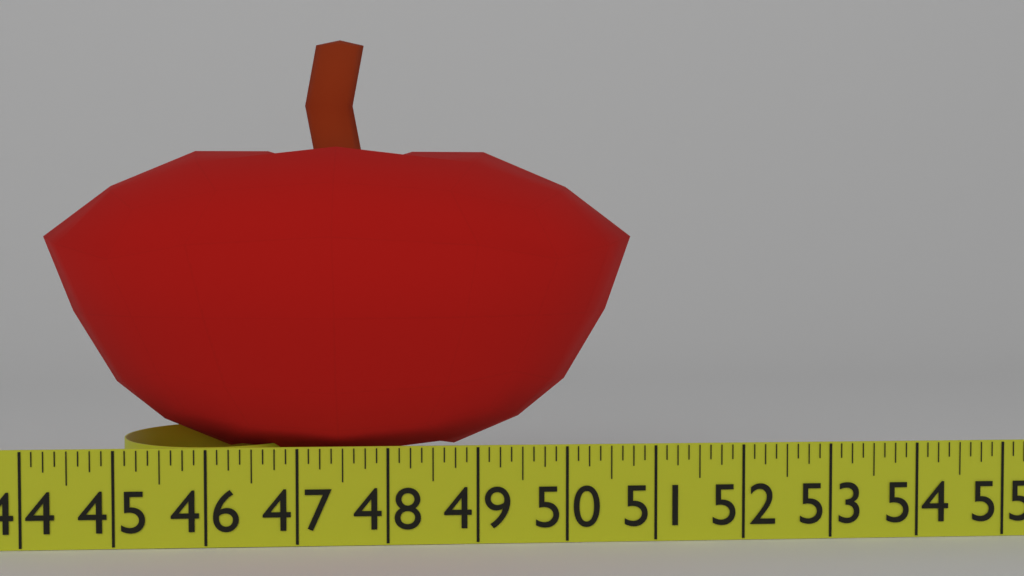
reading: 50.875 in
